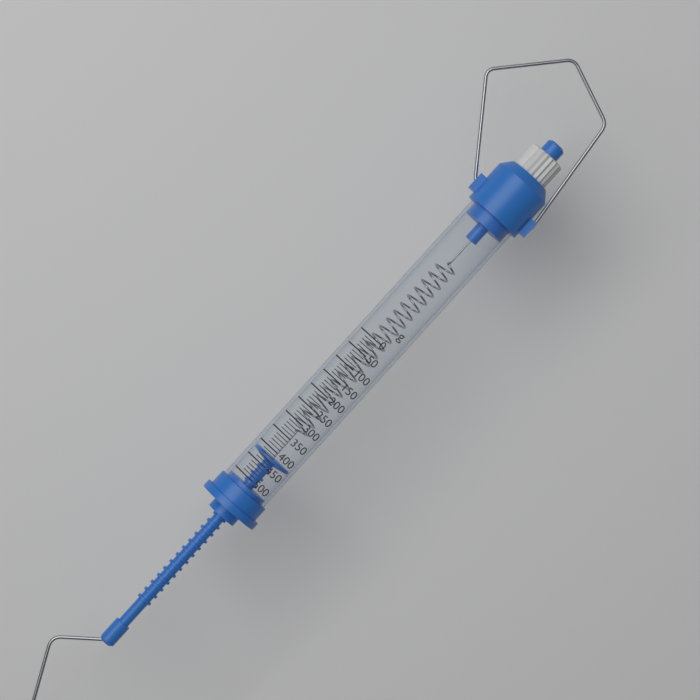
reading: 420 g
